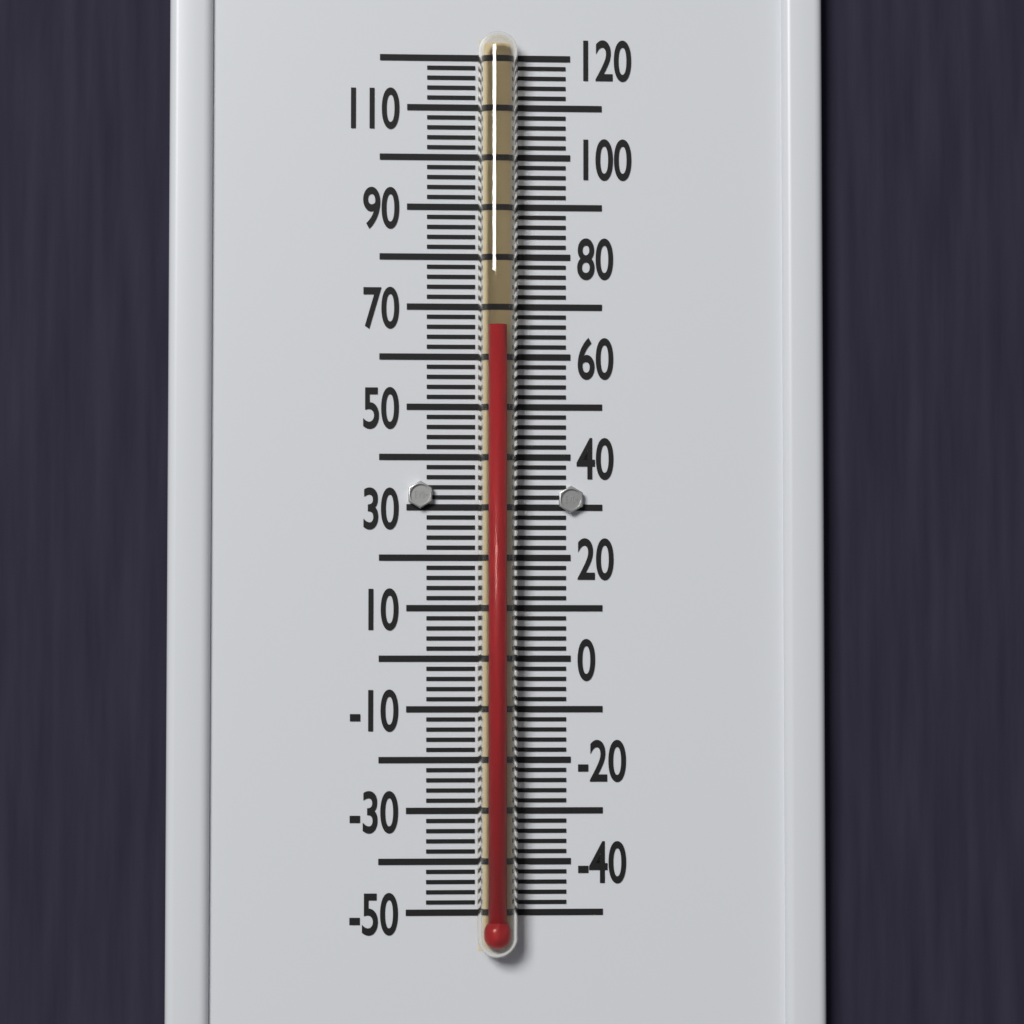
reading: 66 °F
